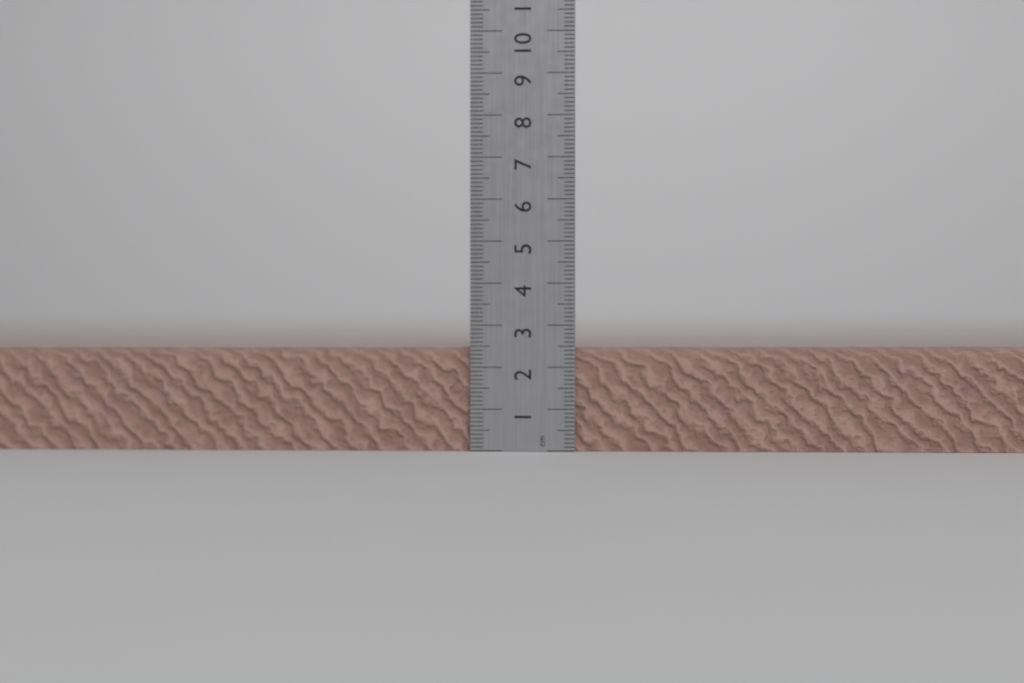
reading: 2.5 cm
